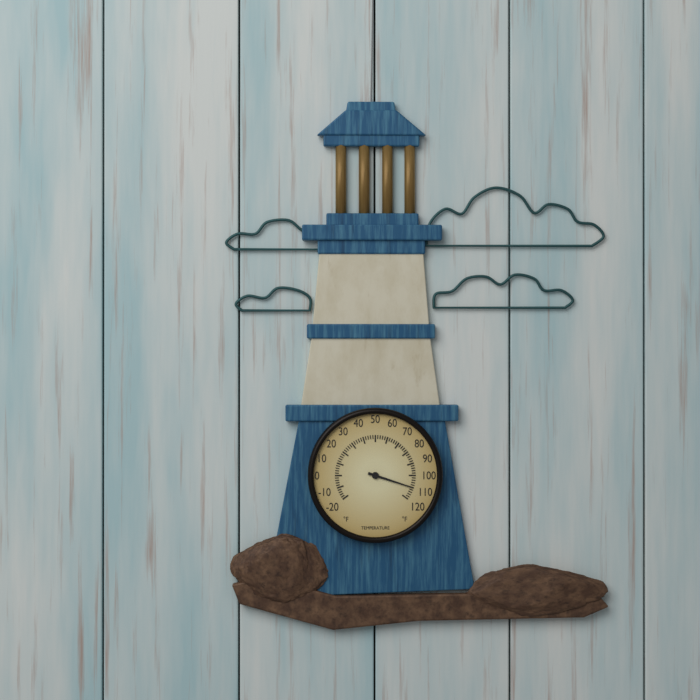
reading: 110 °F
